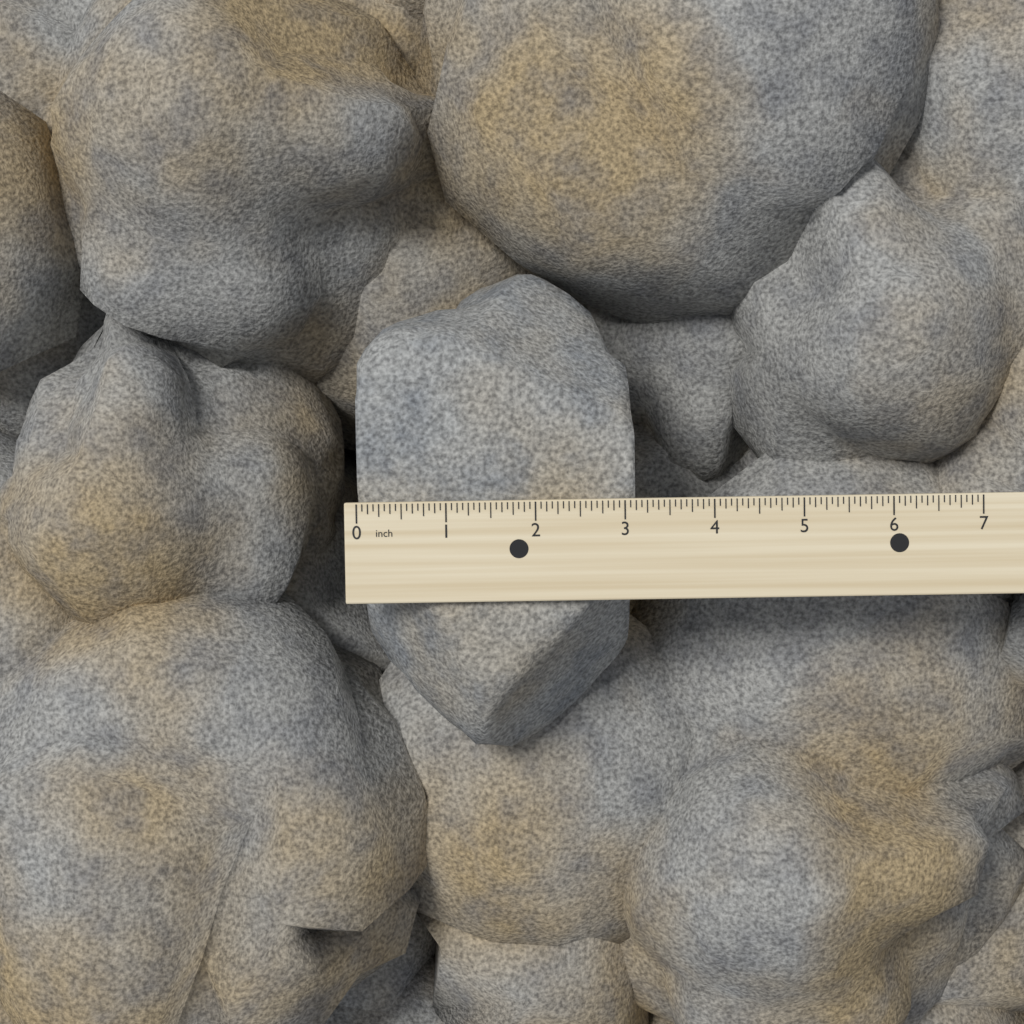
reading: 3.1250 inch
